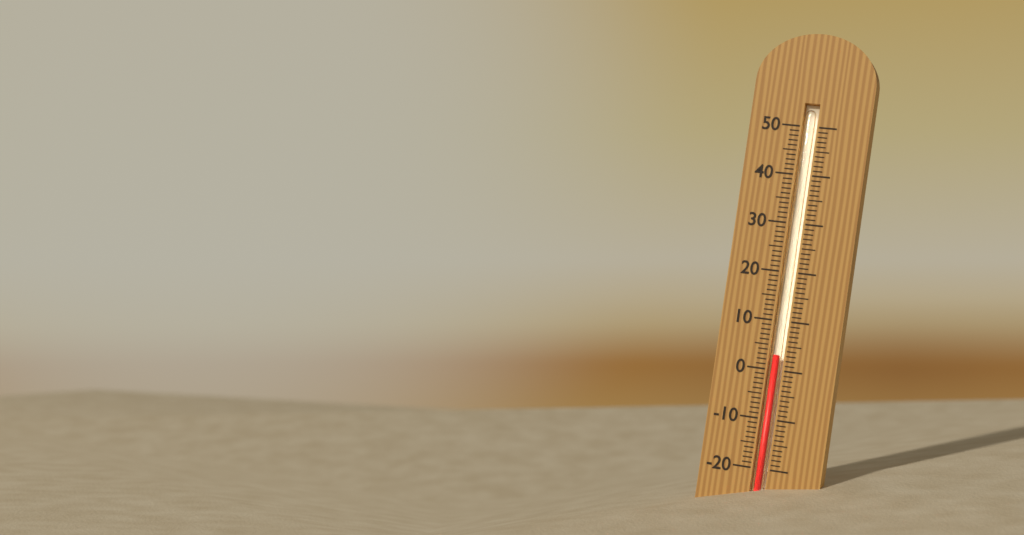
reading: 3 (no unit)
